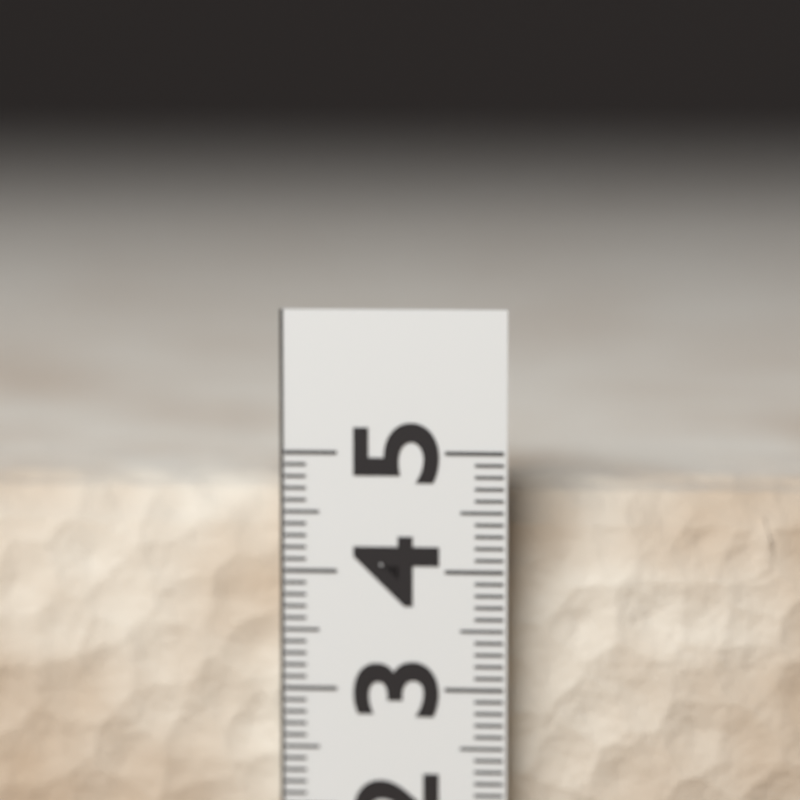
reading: 4.7 (no unit)
